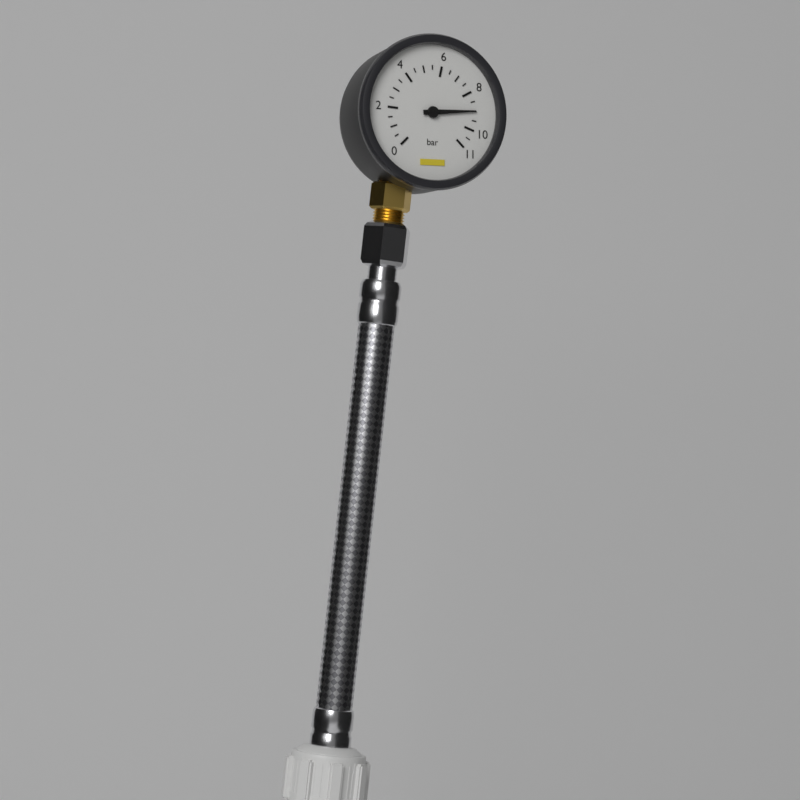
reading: 9.0 bar
